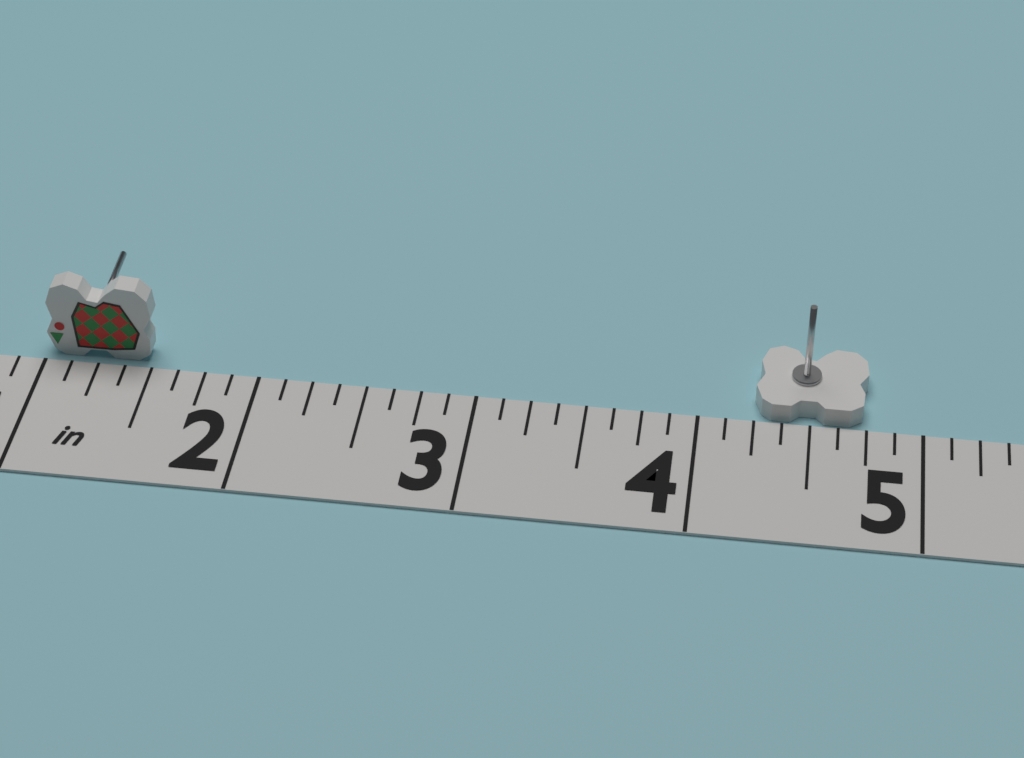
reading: 4.750 in
